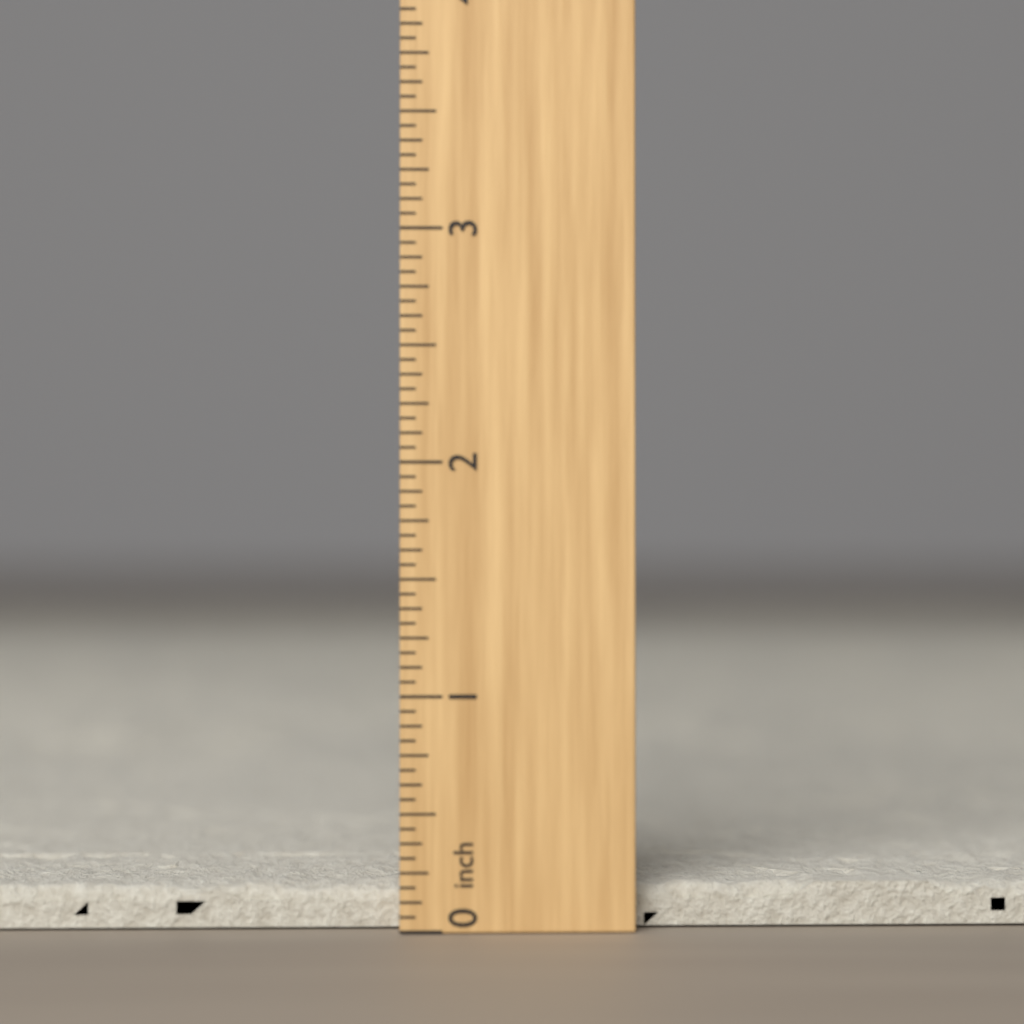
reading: 0.1875 inch
